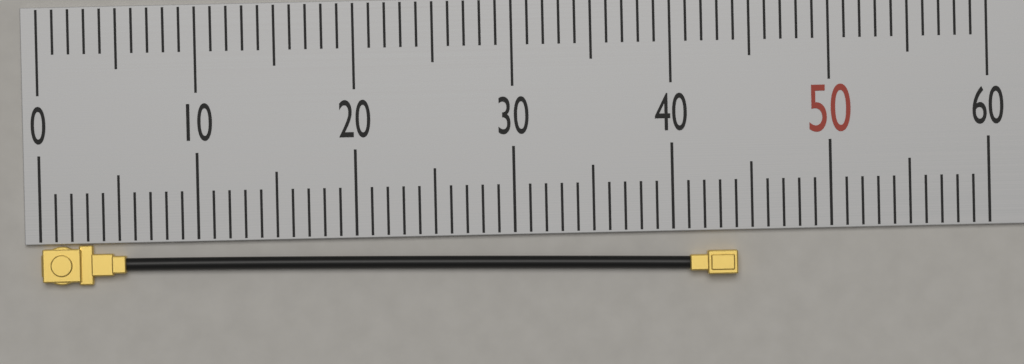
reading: 44 (no unit)
